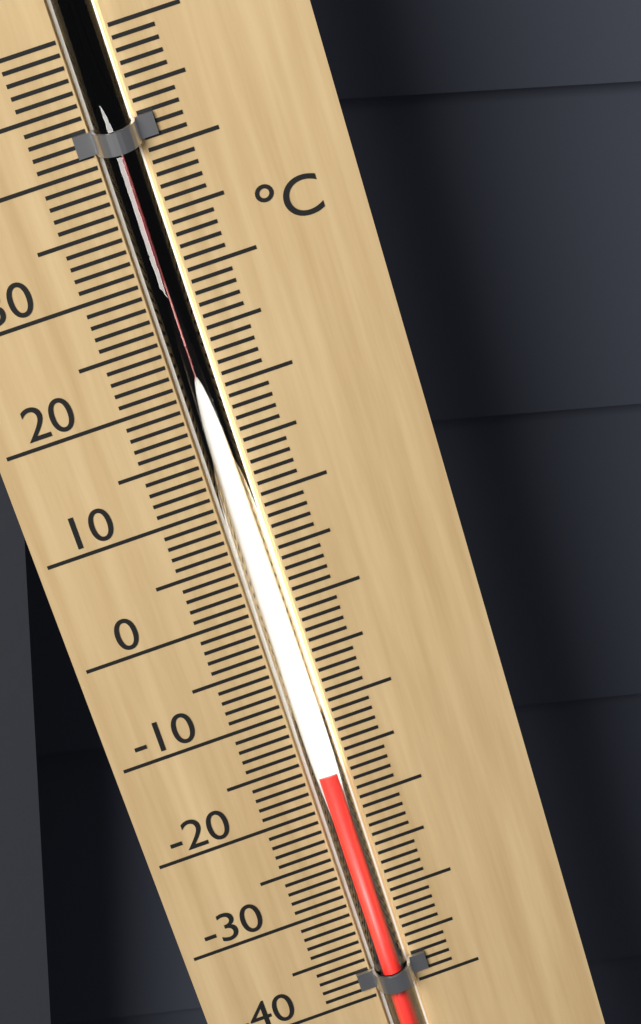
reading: -16 °C
